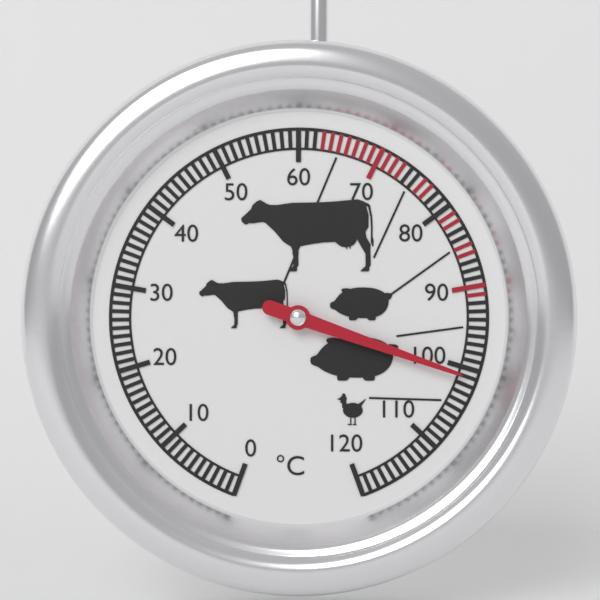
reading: 101 °C
